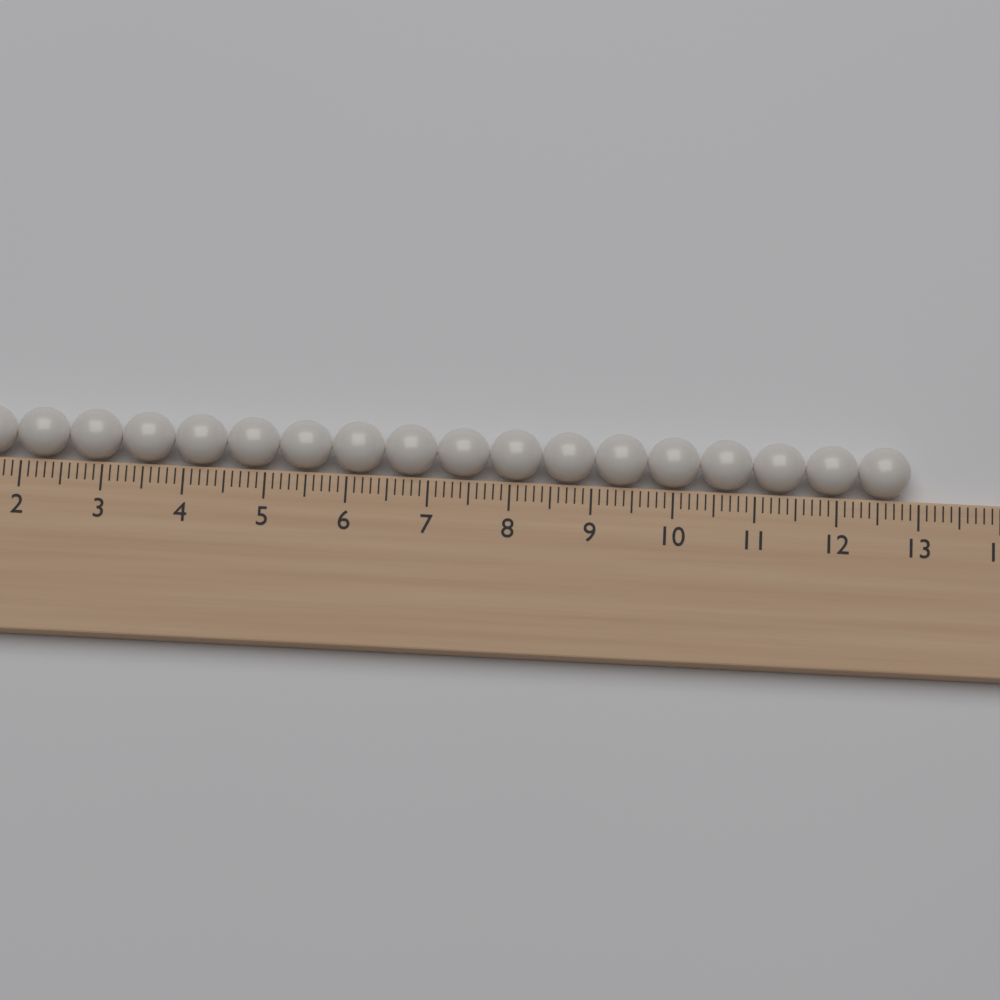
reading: 12.9 (no unit)
